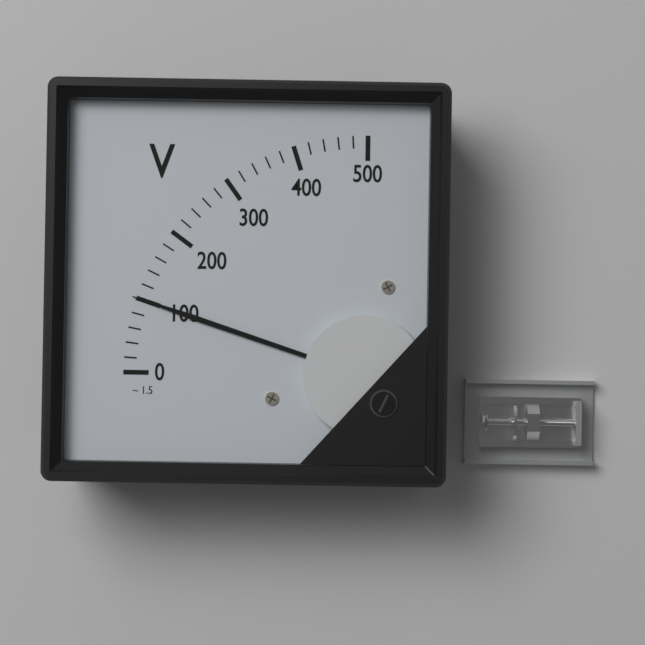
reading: 100 V
